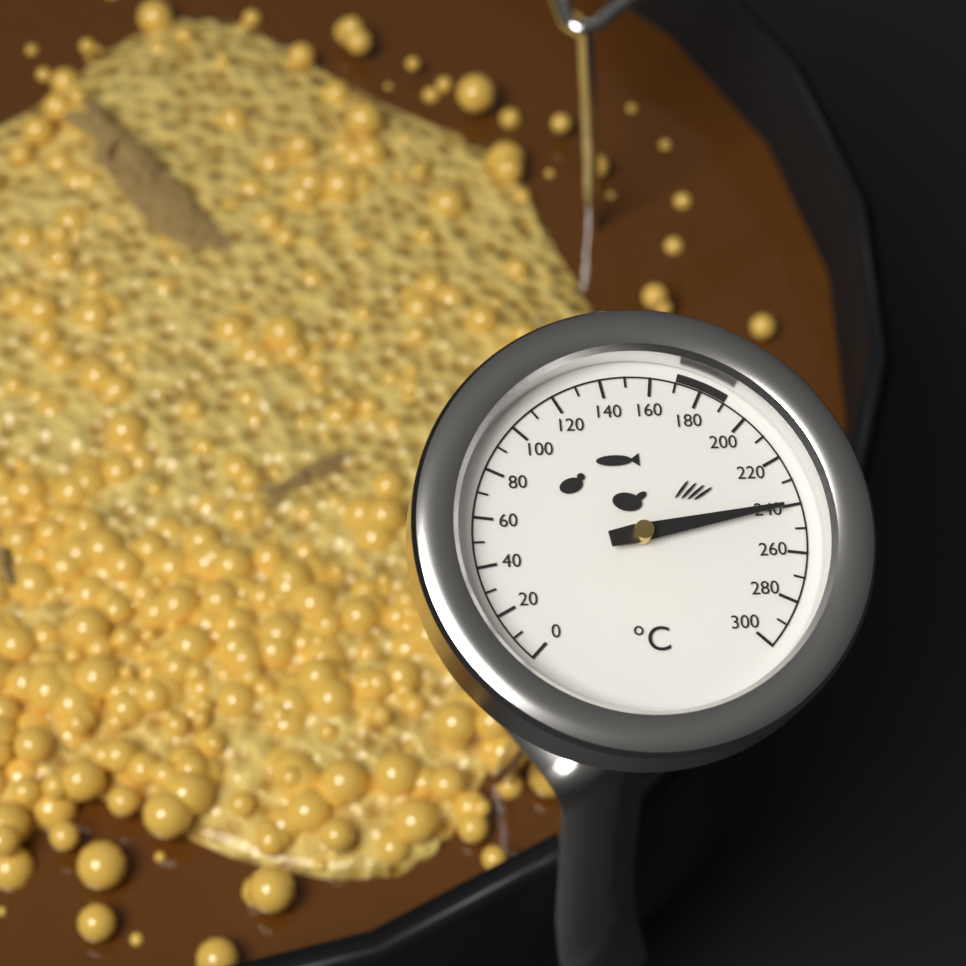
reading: 240 °C
